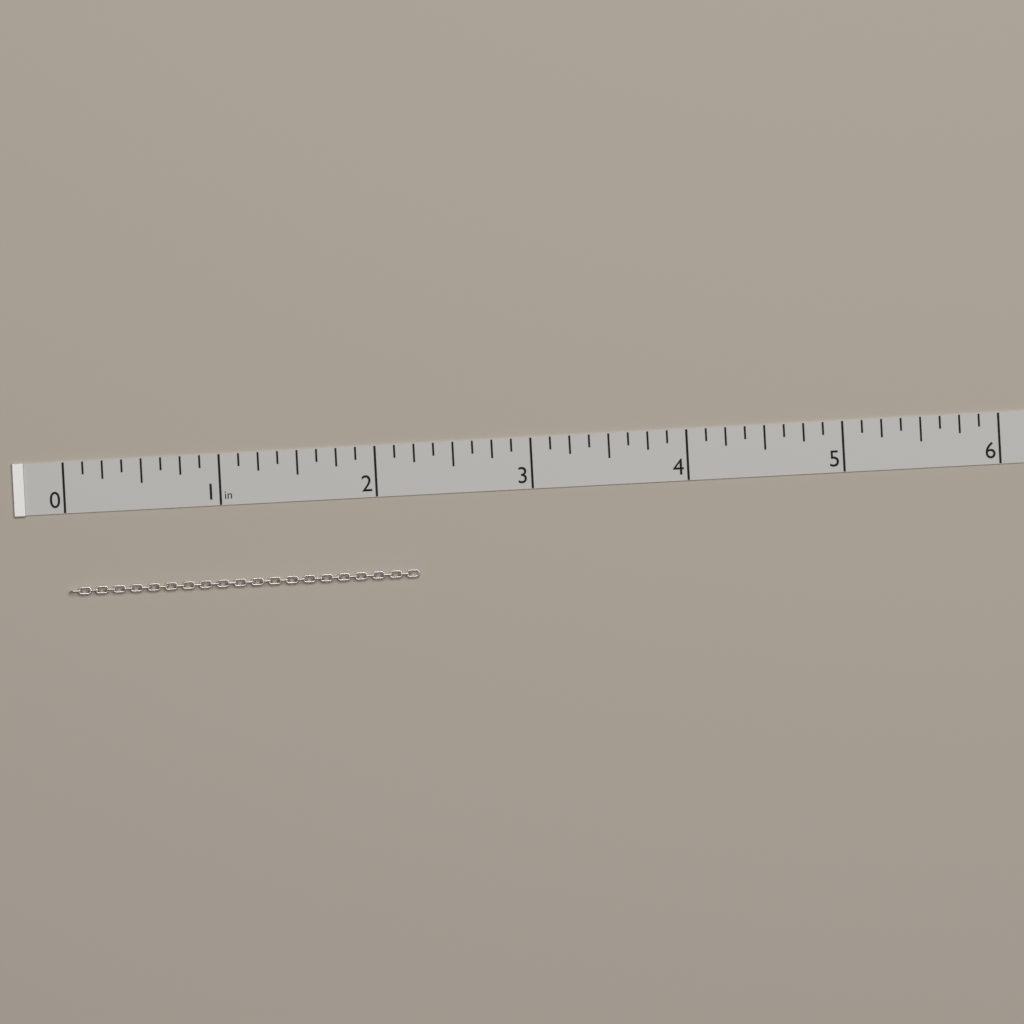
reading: 2.250 in
